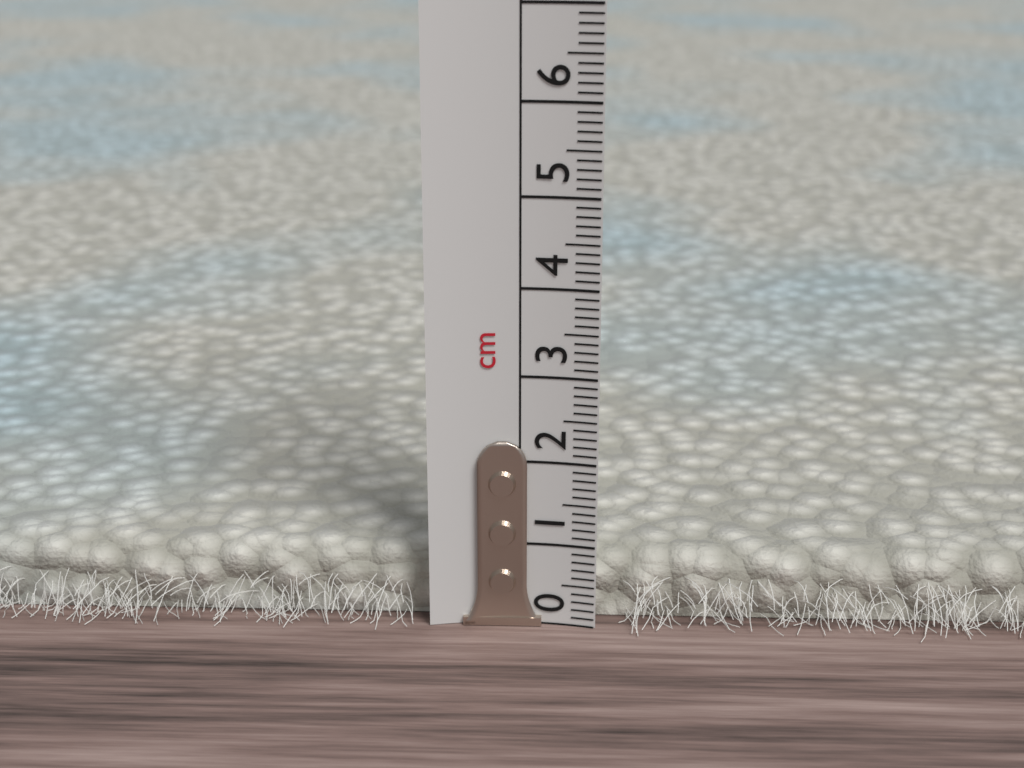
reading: 0.8 cm
